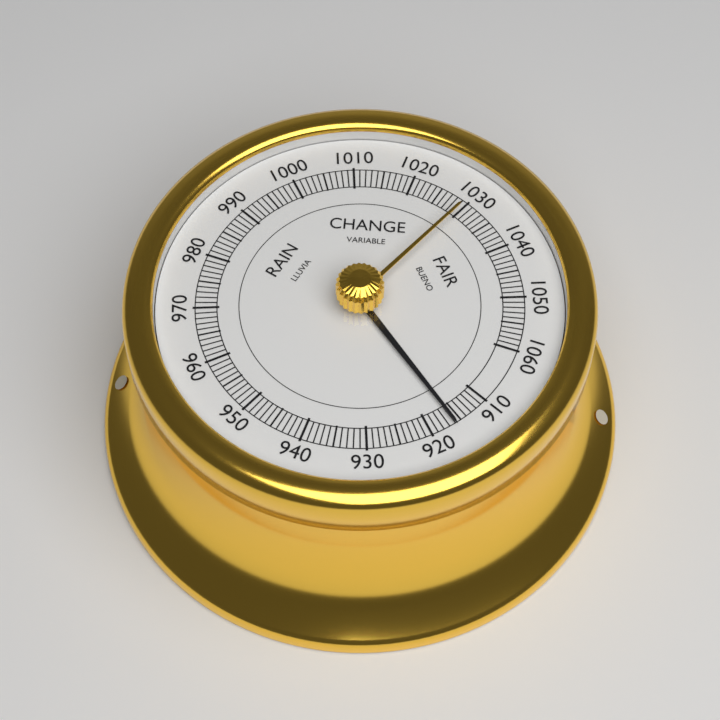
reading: 916 (no unit)
